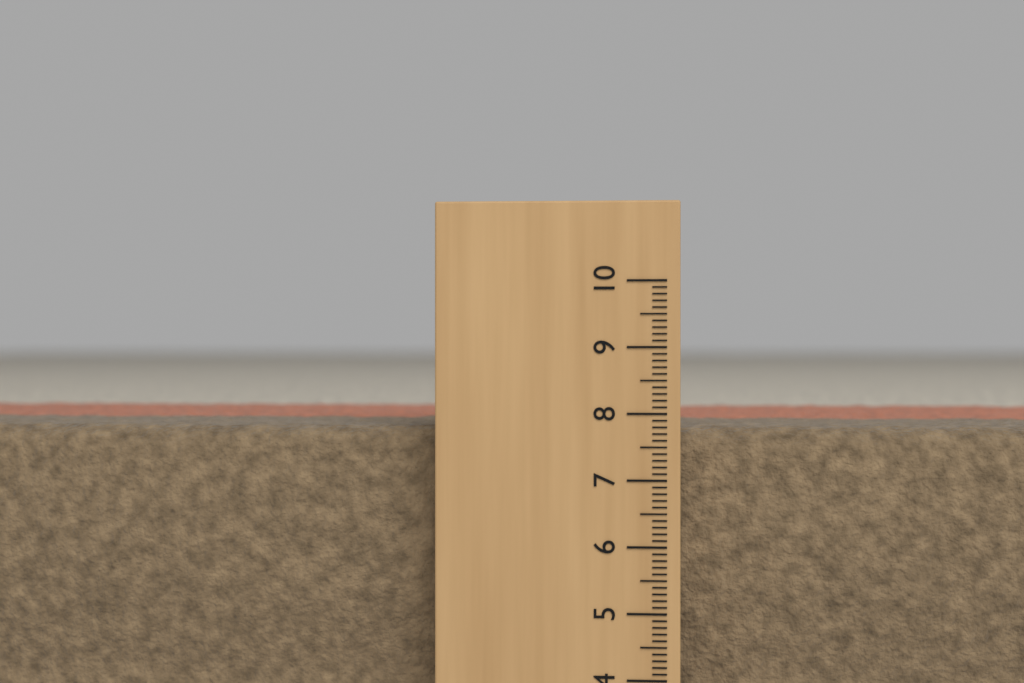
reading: 7.8 (no unit)
